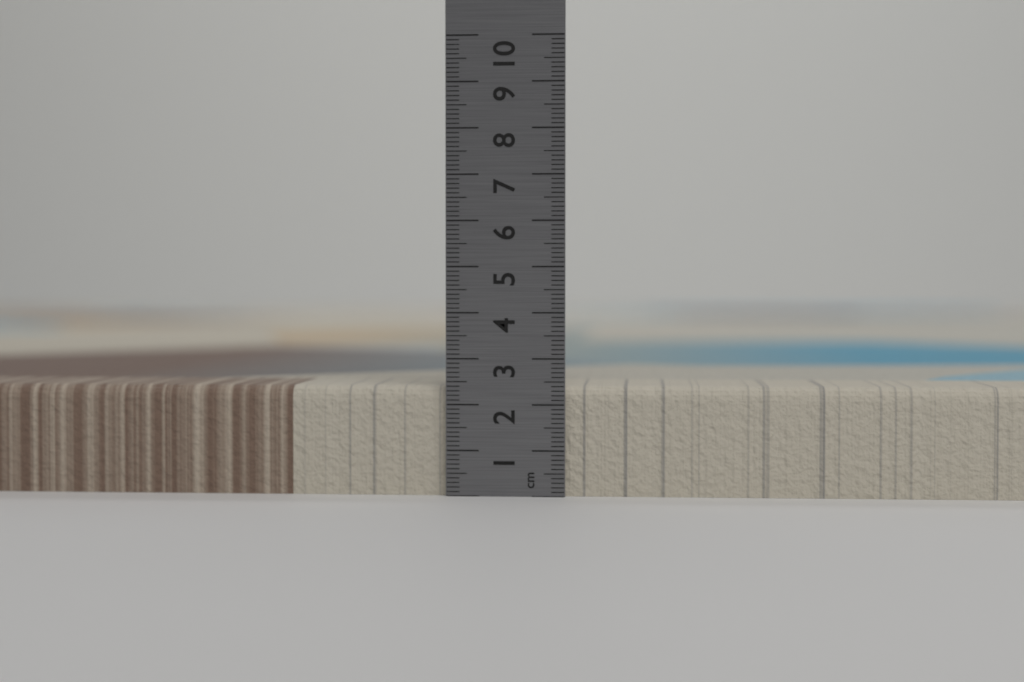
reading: 2.4 cm
